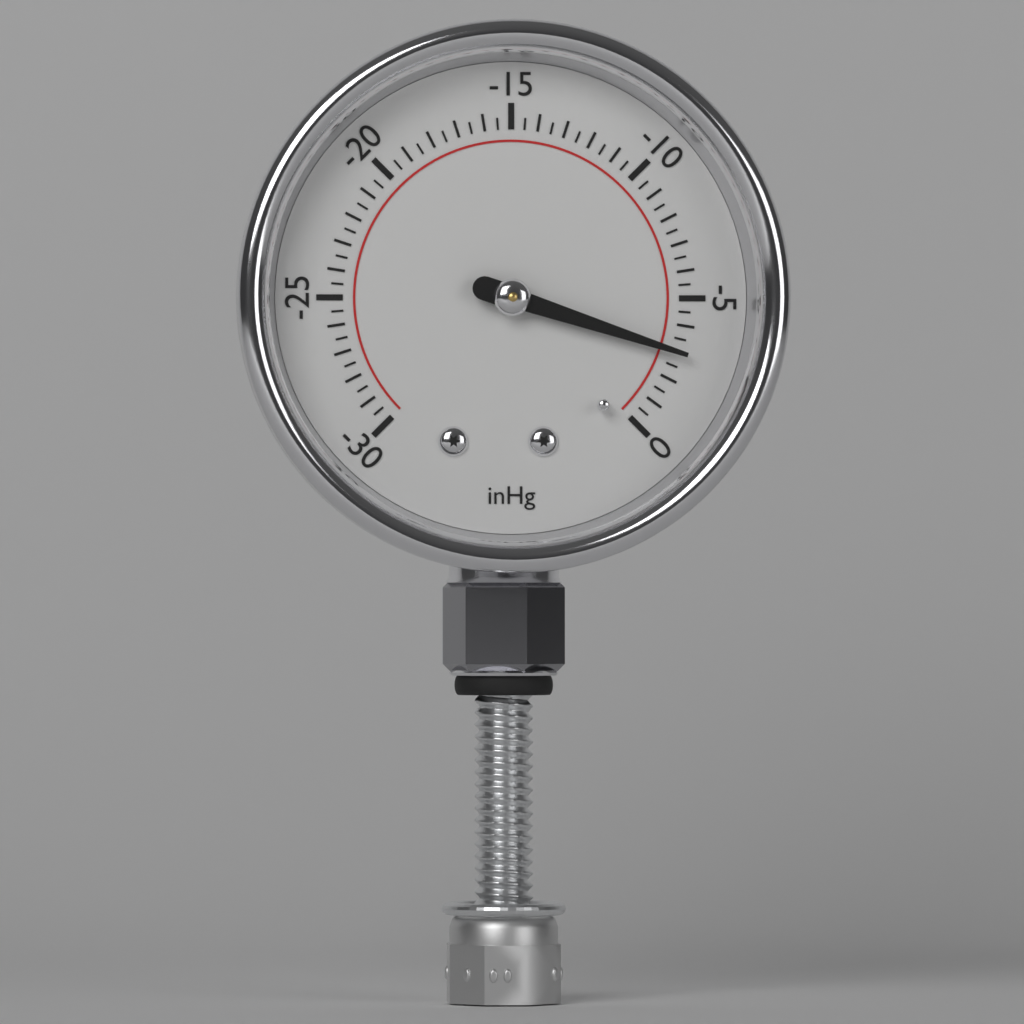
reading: -3.0 inHg
